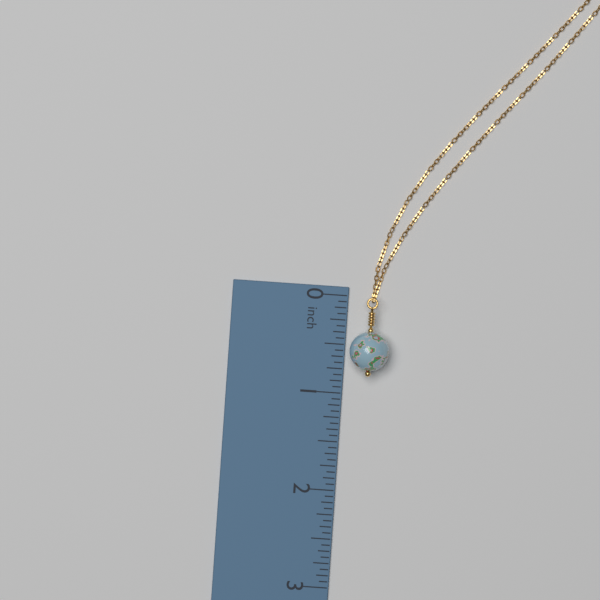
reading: 0.8125 inch
